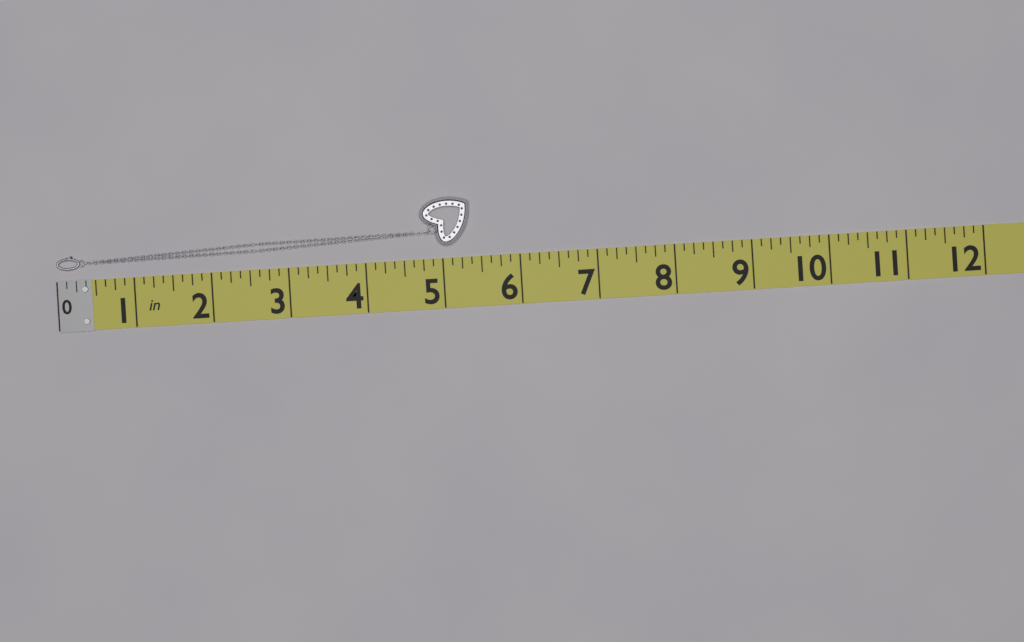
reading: 5.375 in
